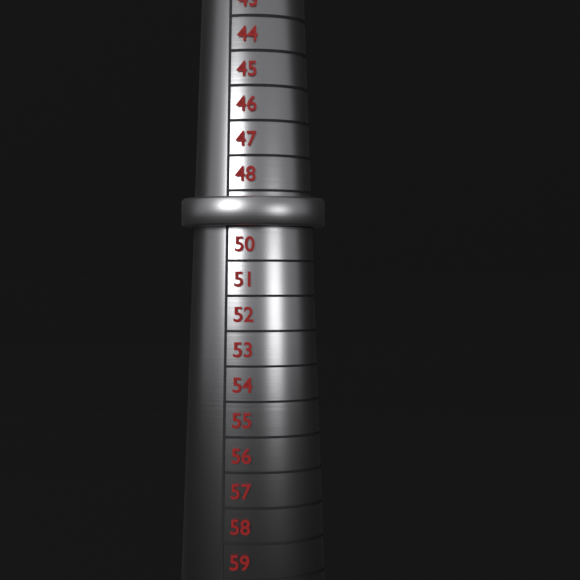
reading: 49 (no unit)
